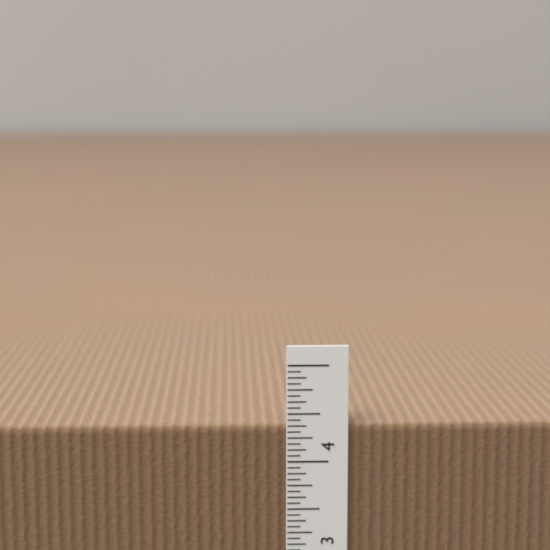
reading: 4.3750 in
